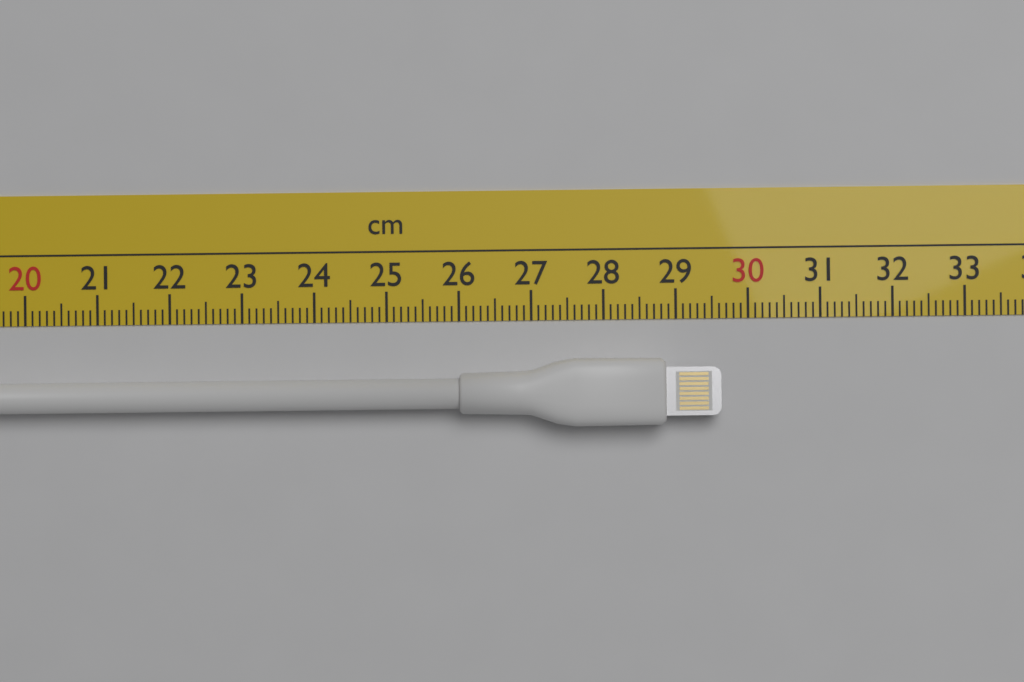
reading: 29.6 cm
